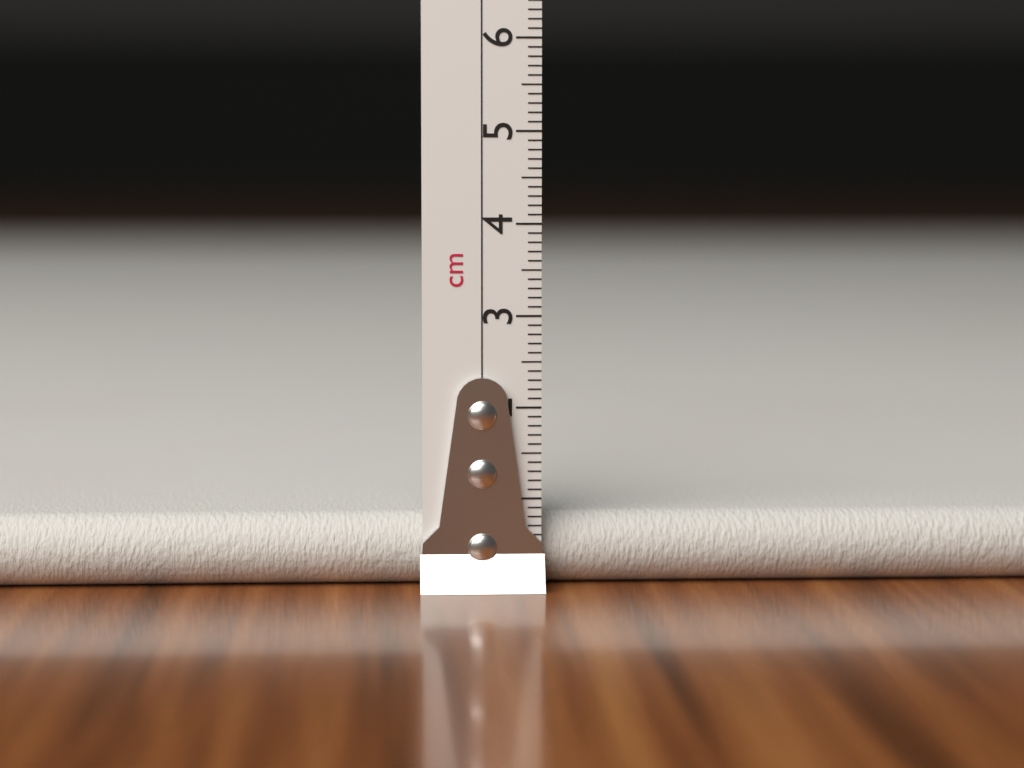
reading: 0.8 cm
